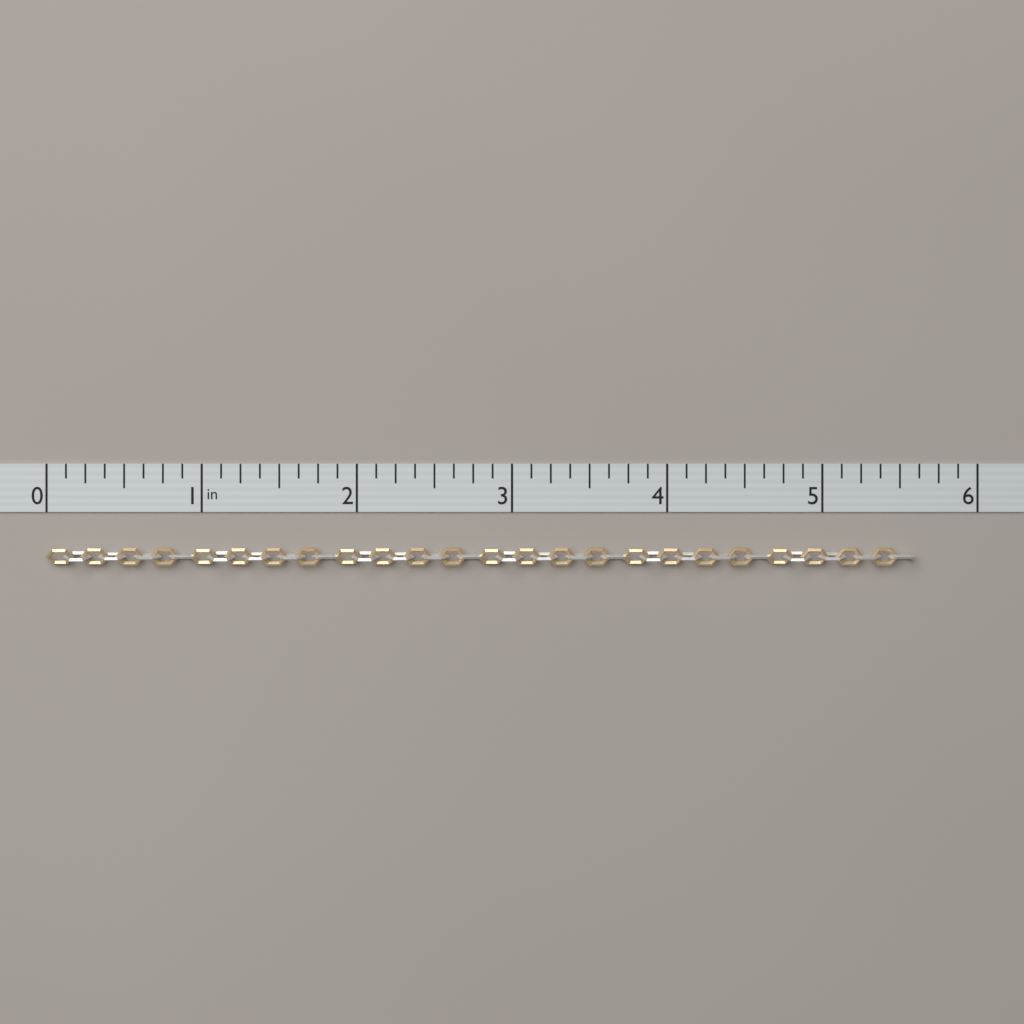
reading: 5.600 in
